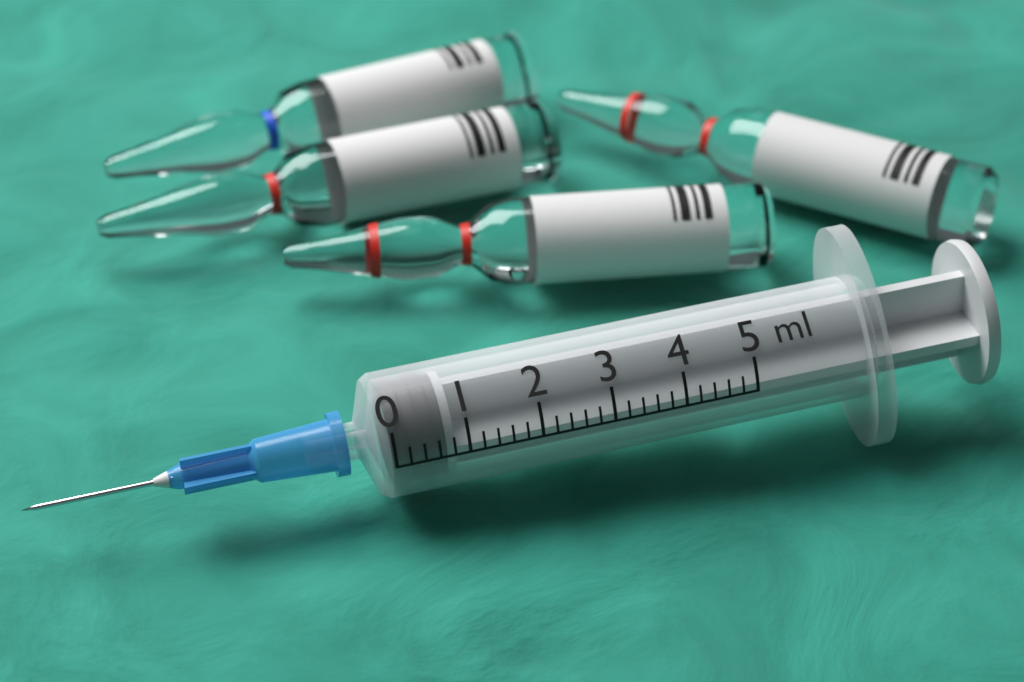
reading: 0.0 ml
